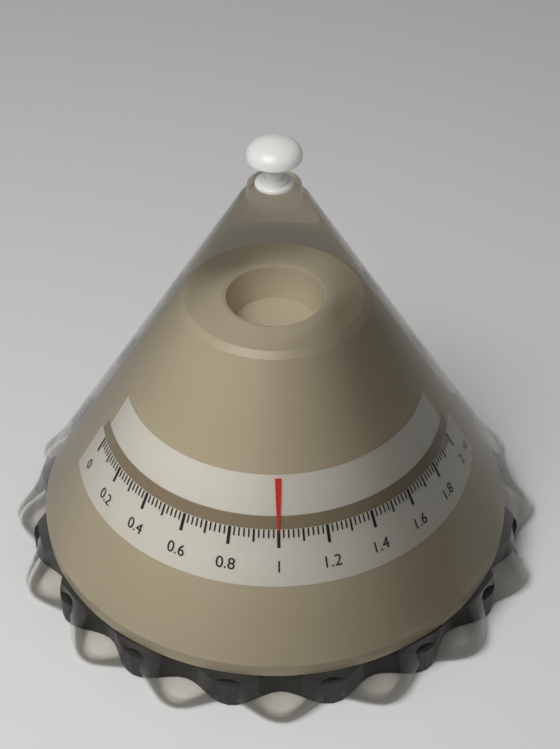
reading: 1.00 kg
